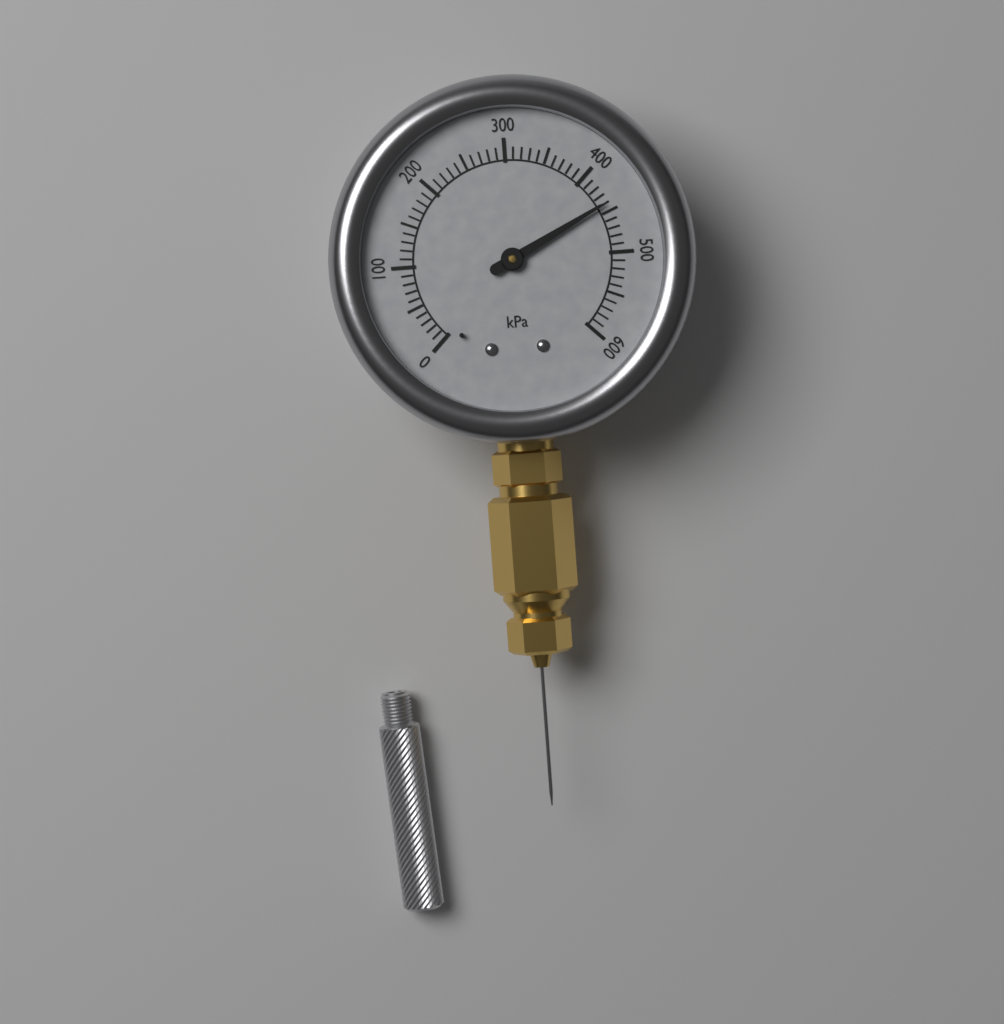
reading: 440 kPa
